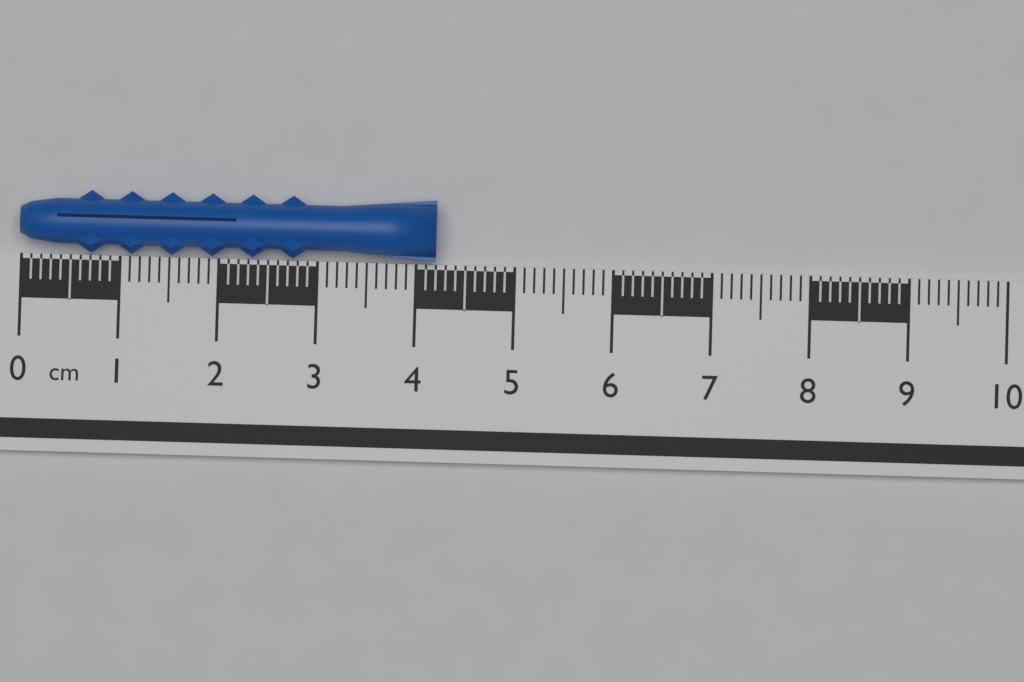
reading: 4.2 cm
